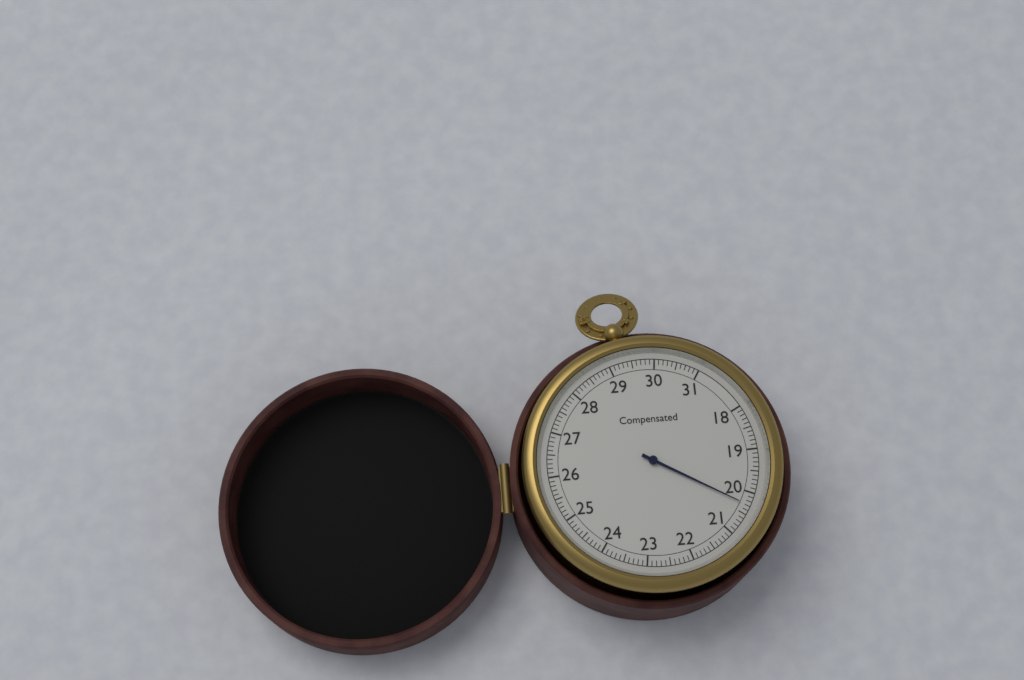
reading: 20.3 (no unit)
